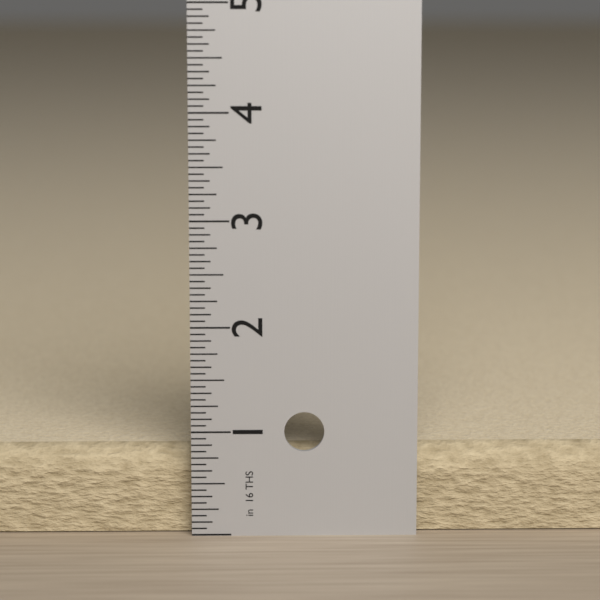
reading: 0.8125 in
